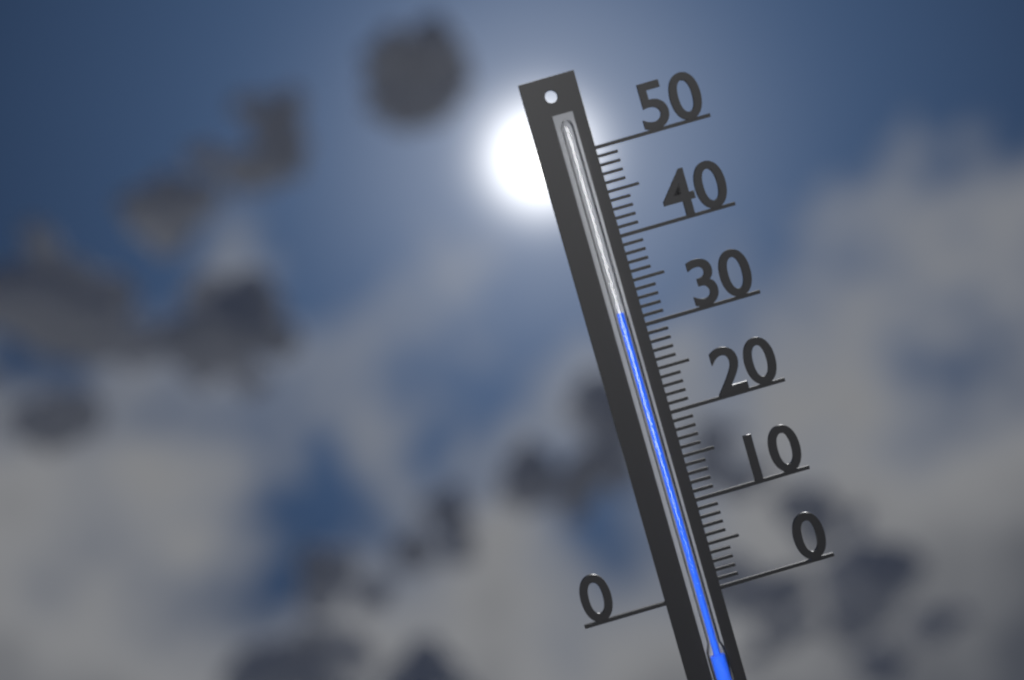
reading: 32 (no unit)
